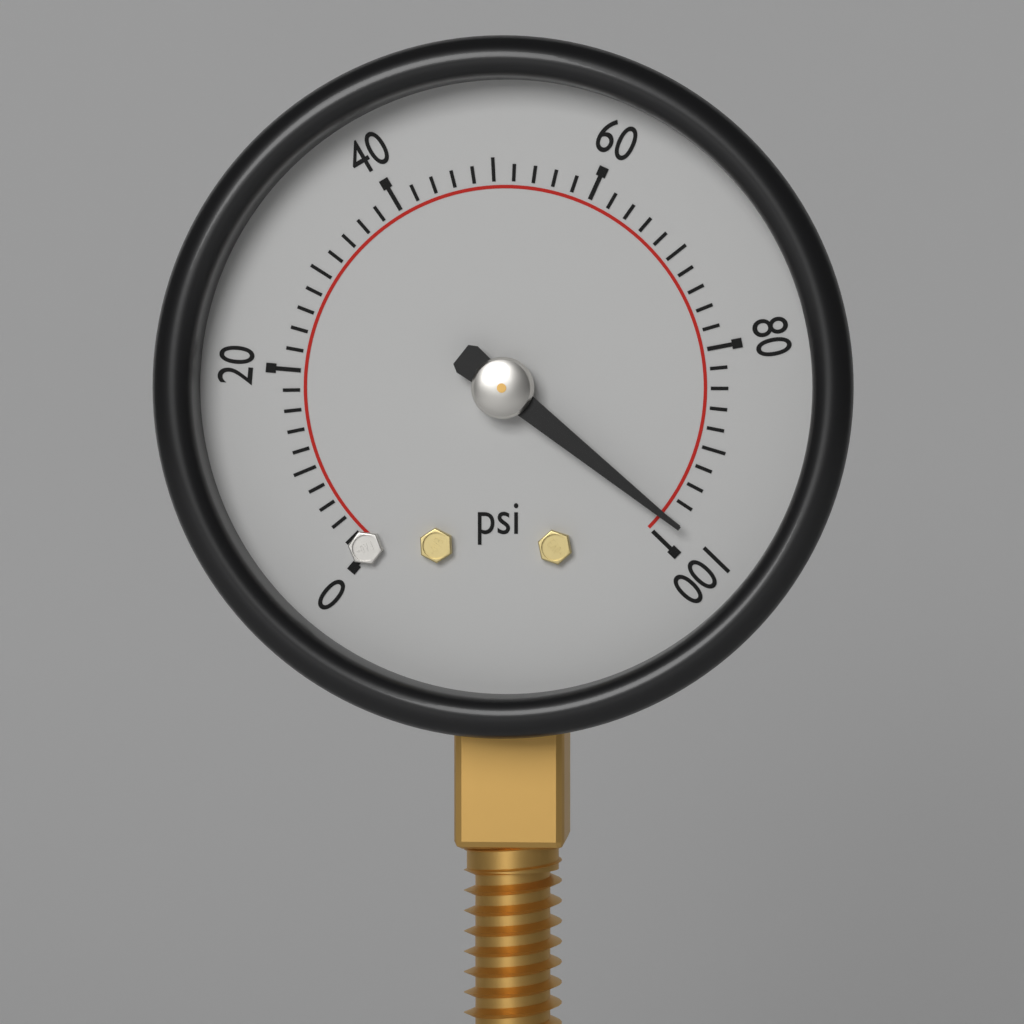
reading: 98 psi
